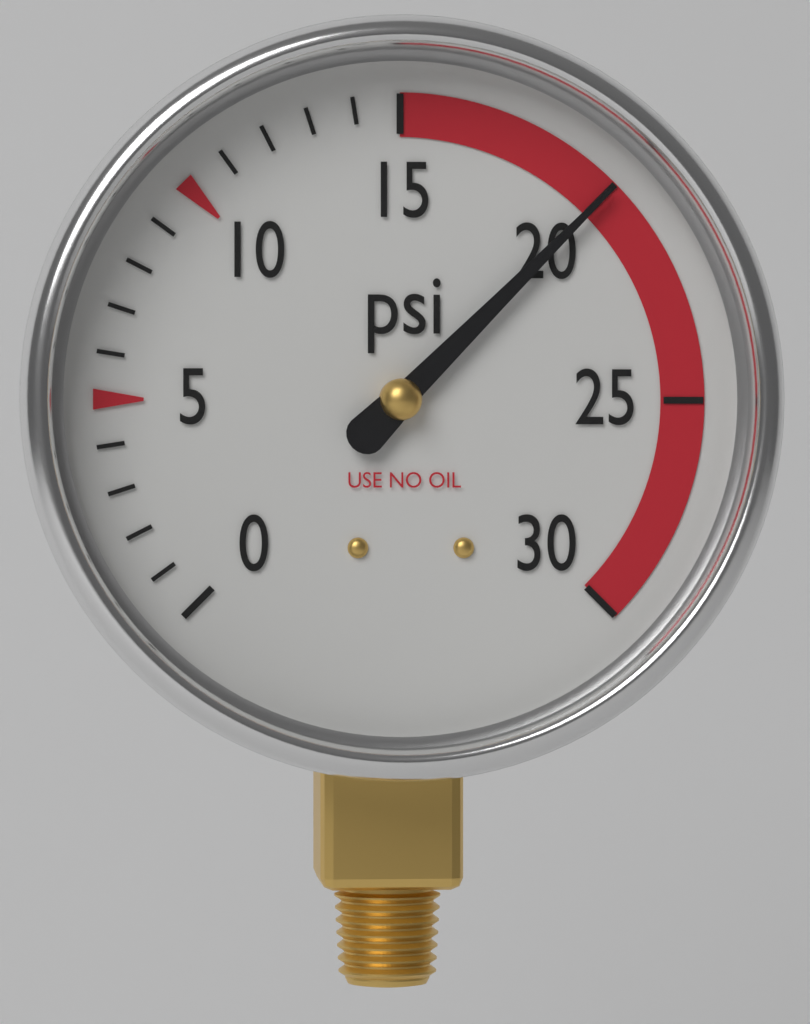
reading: 20 psi
